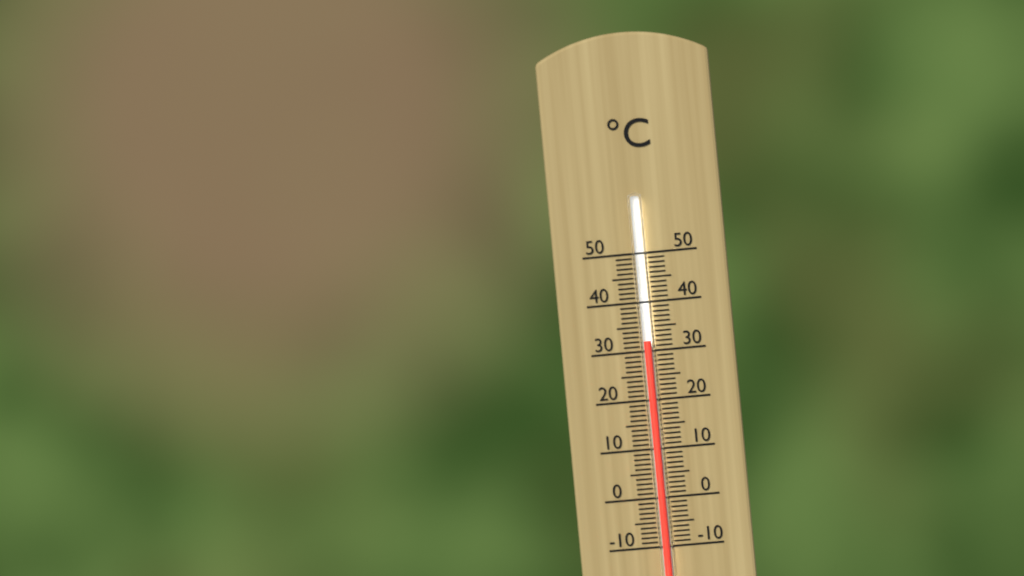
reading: 32 °C
